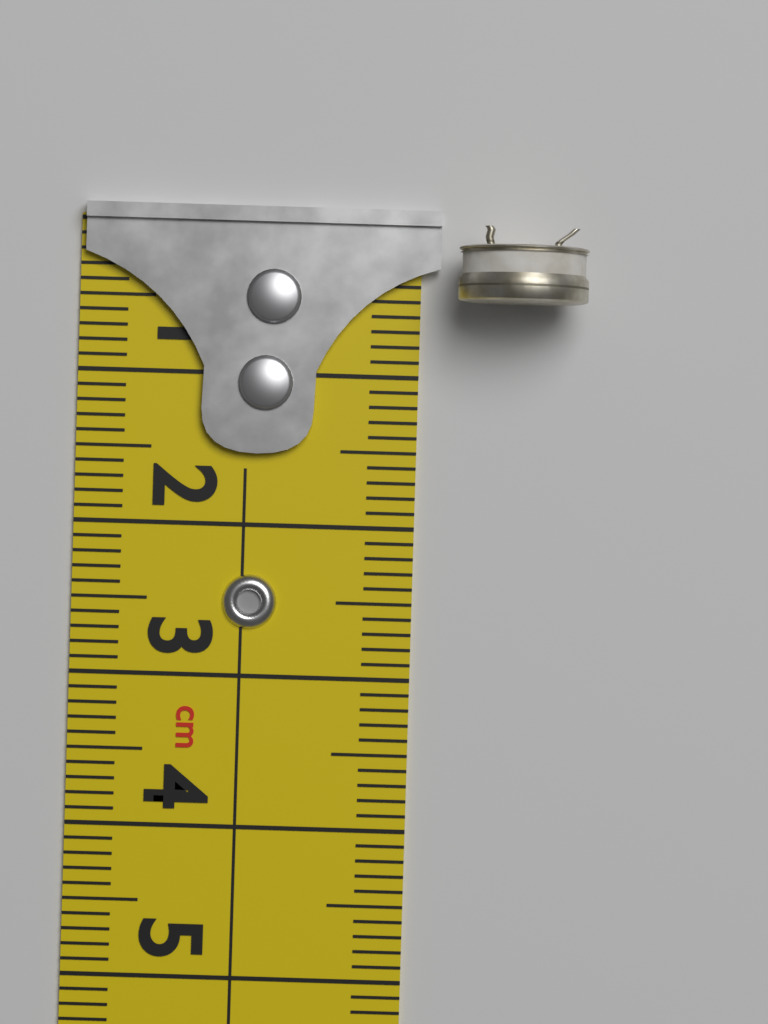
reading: 0.5 cm
